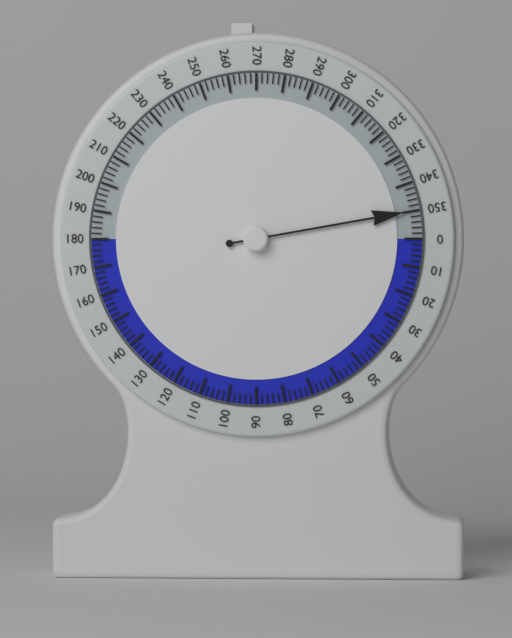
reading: 350 (no unit)
